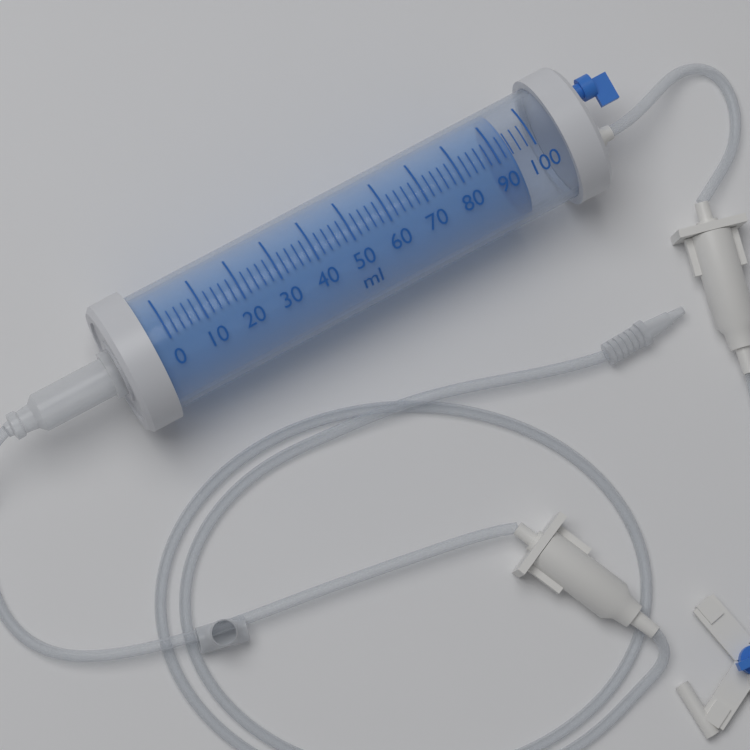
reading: 94 ml
